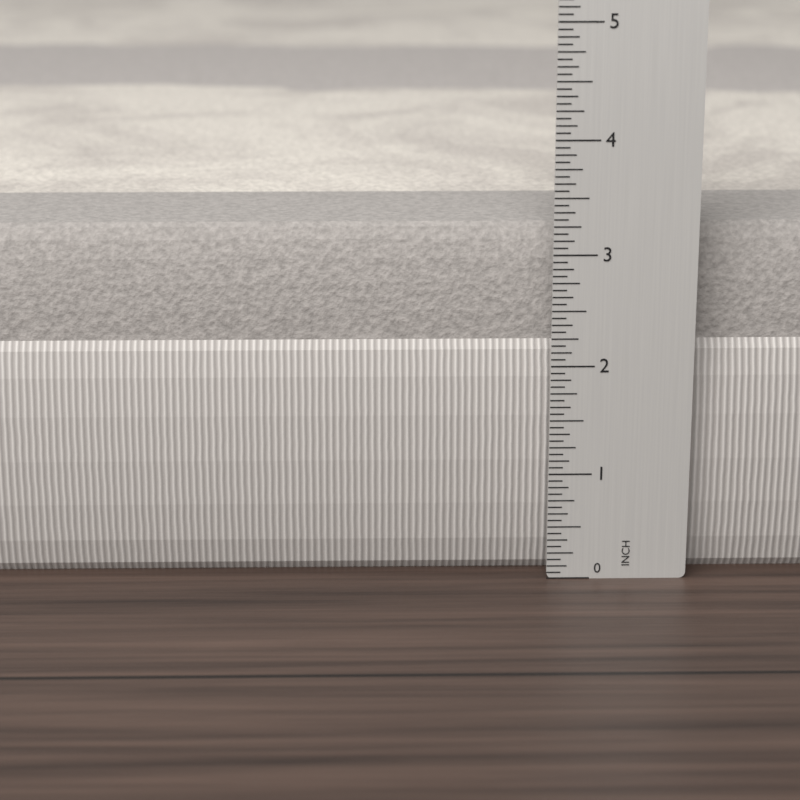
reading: 3.1875 in
